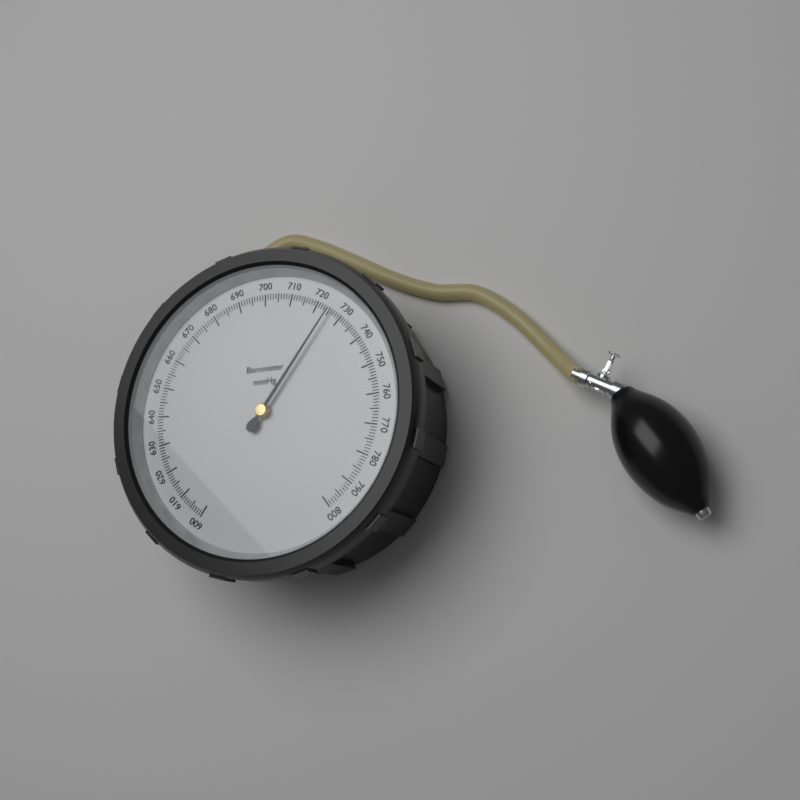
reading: 725 mmHg
